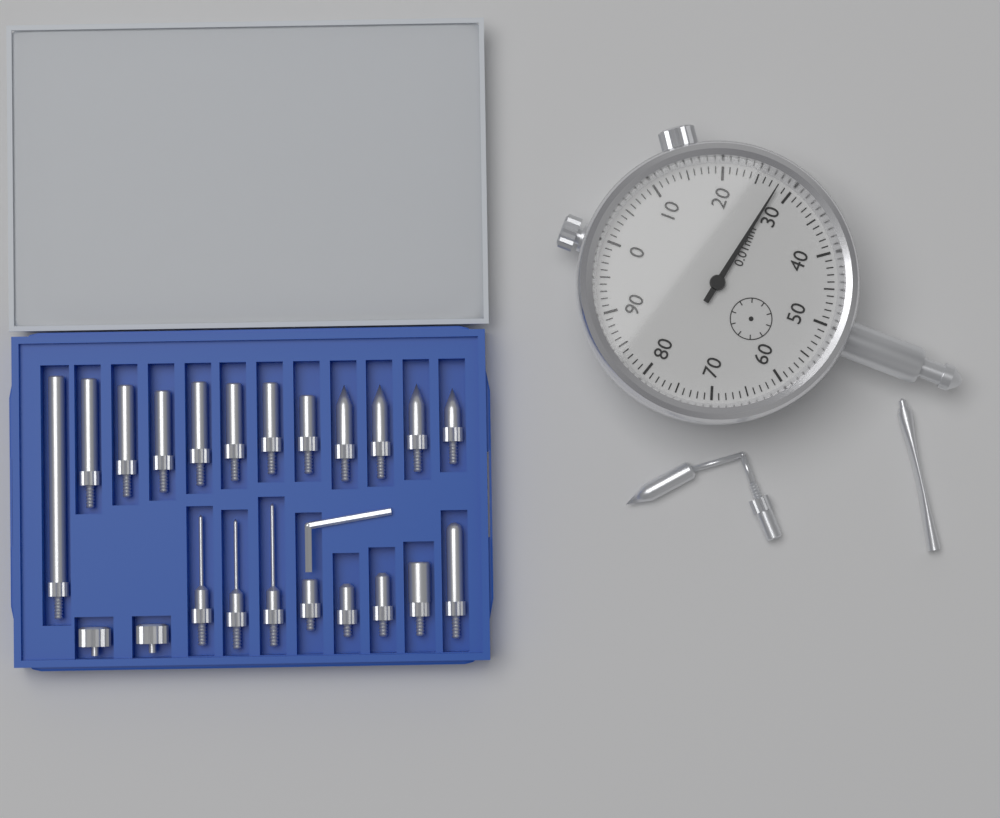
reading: 0.28 mm
